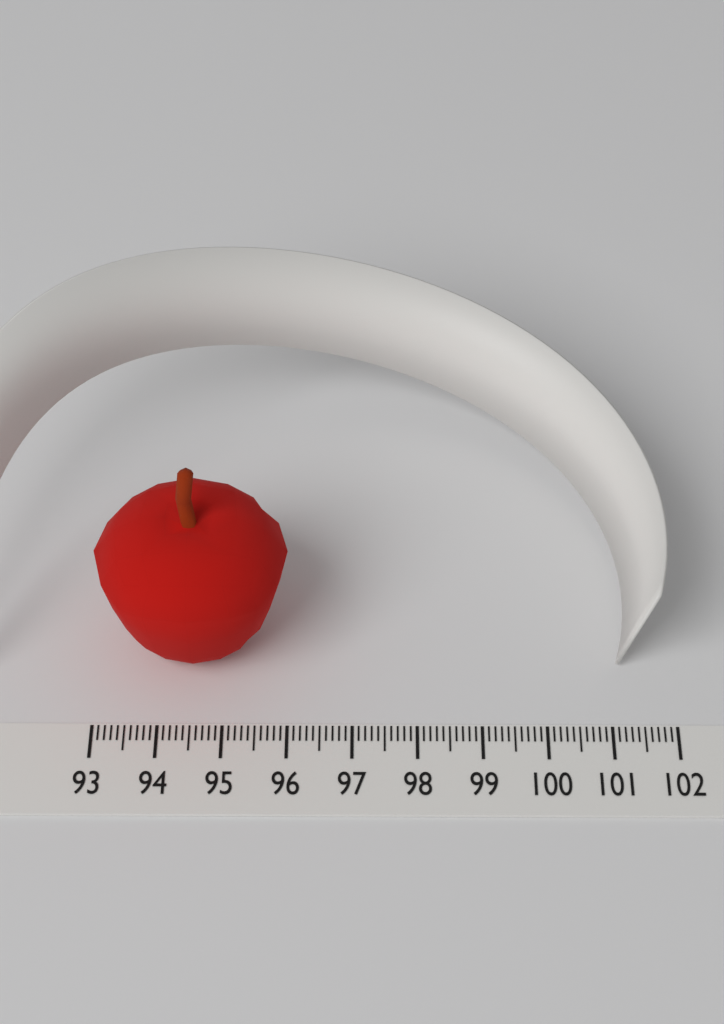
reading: 96.0 (no unit)
